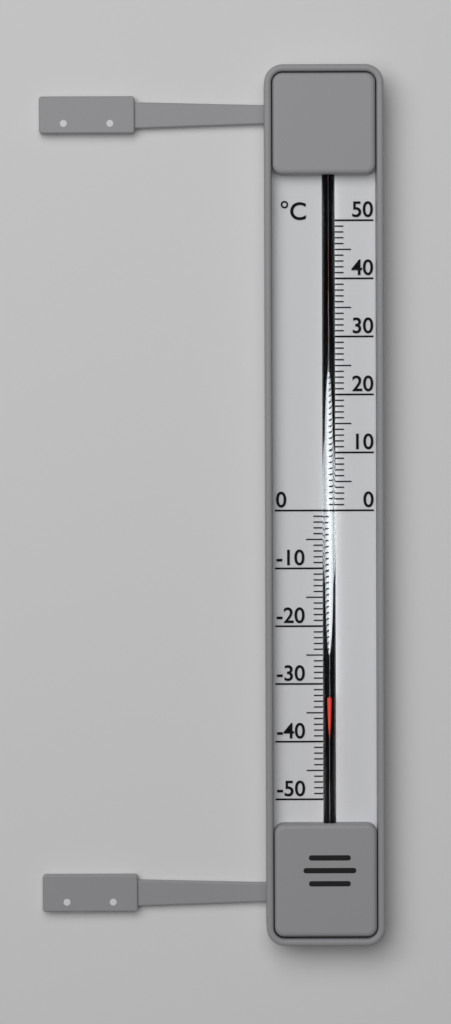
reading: -32 °C
